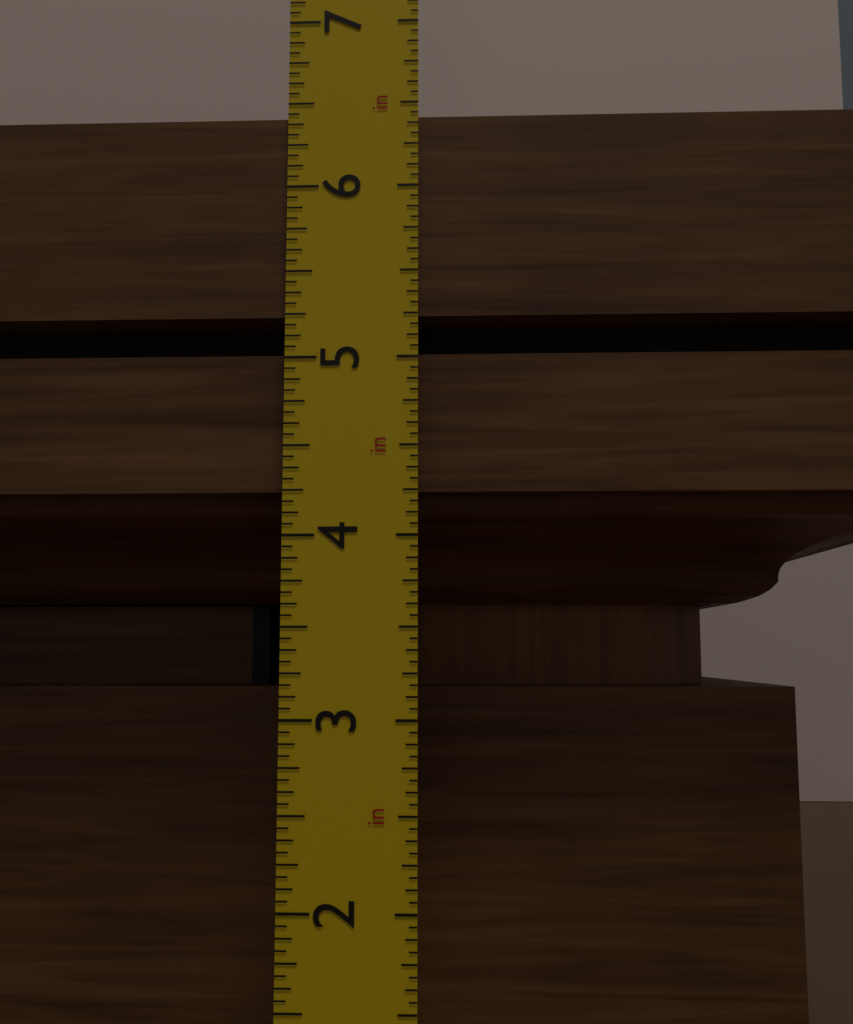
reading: 6.4375 in
